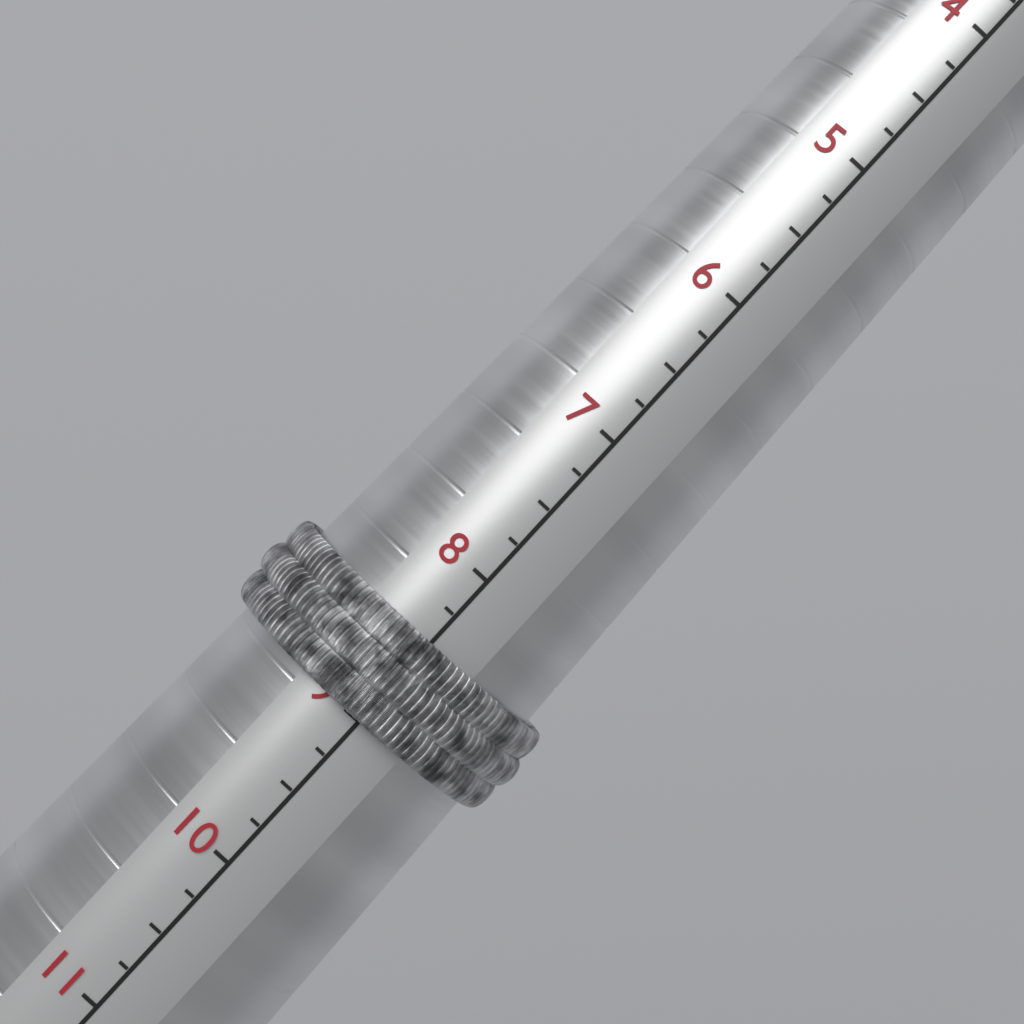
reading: 9.00 (no unit)
